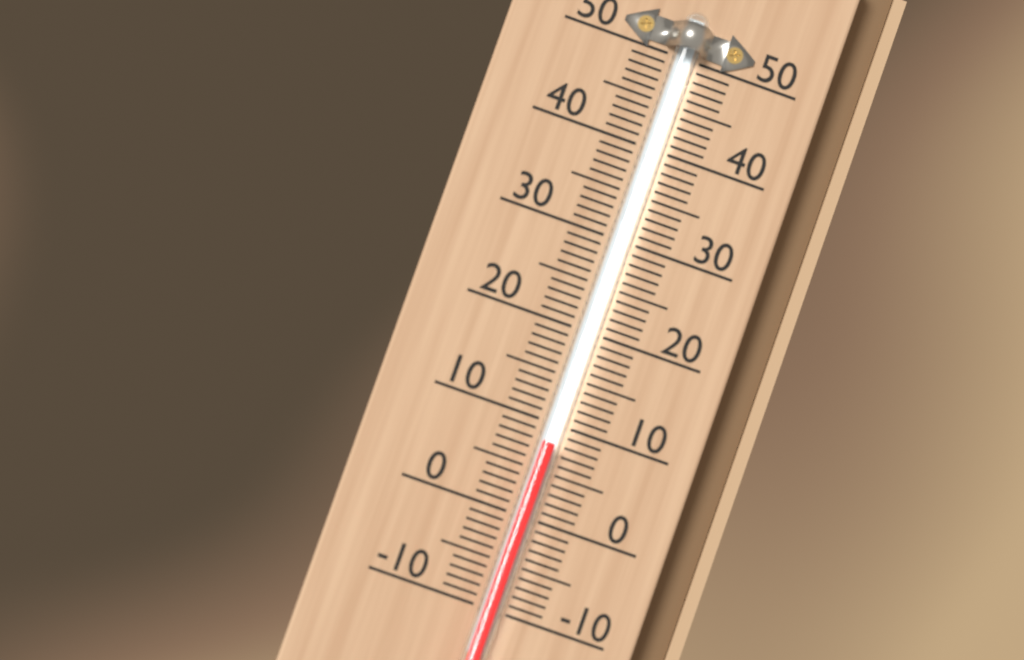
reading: 8 (no unit)
